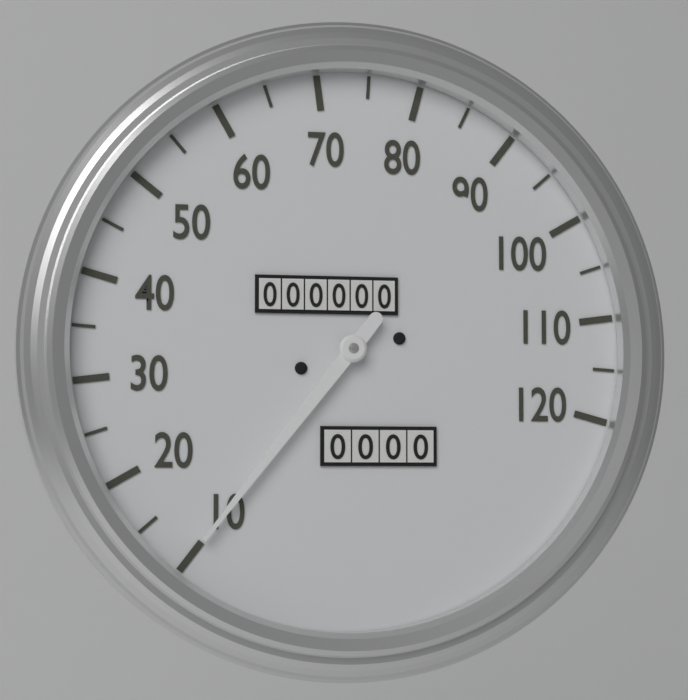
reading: 10 (no unit)
